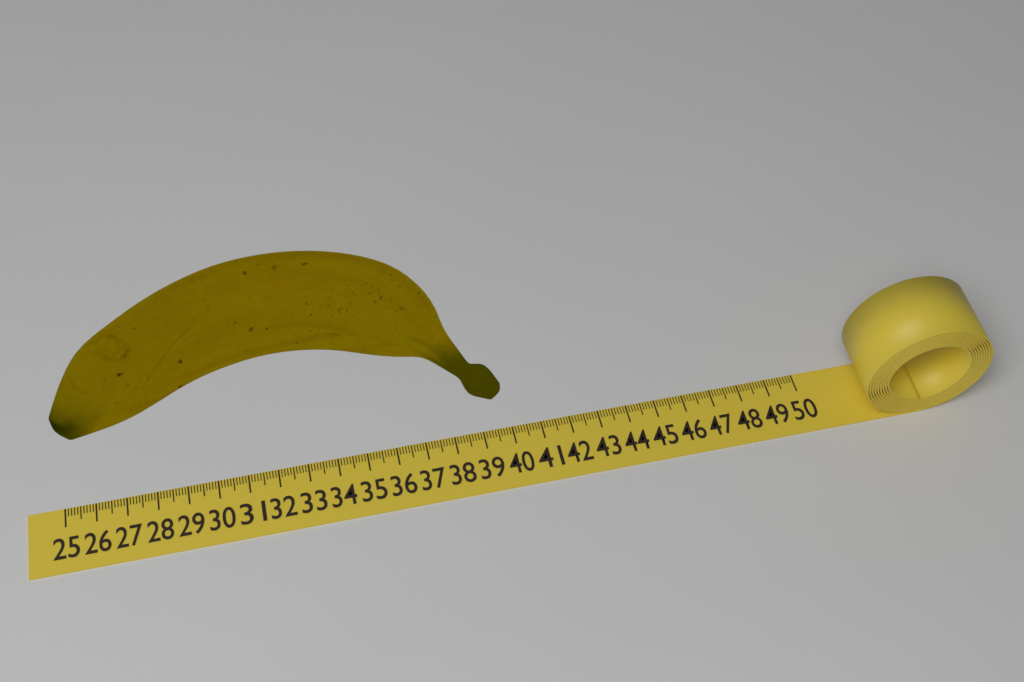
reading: 39.7 (no unit)
